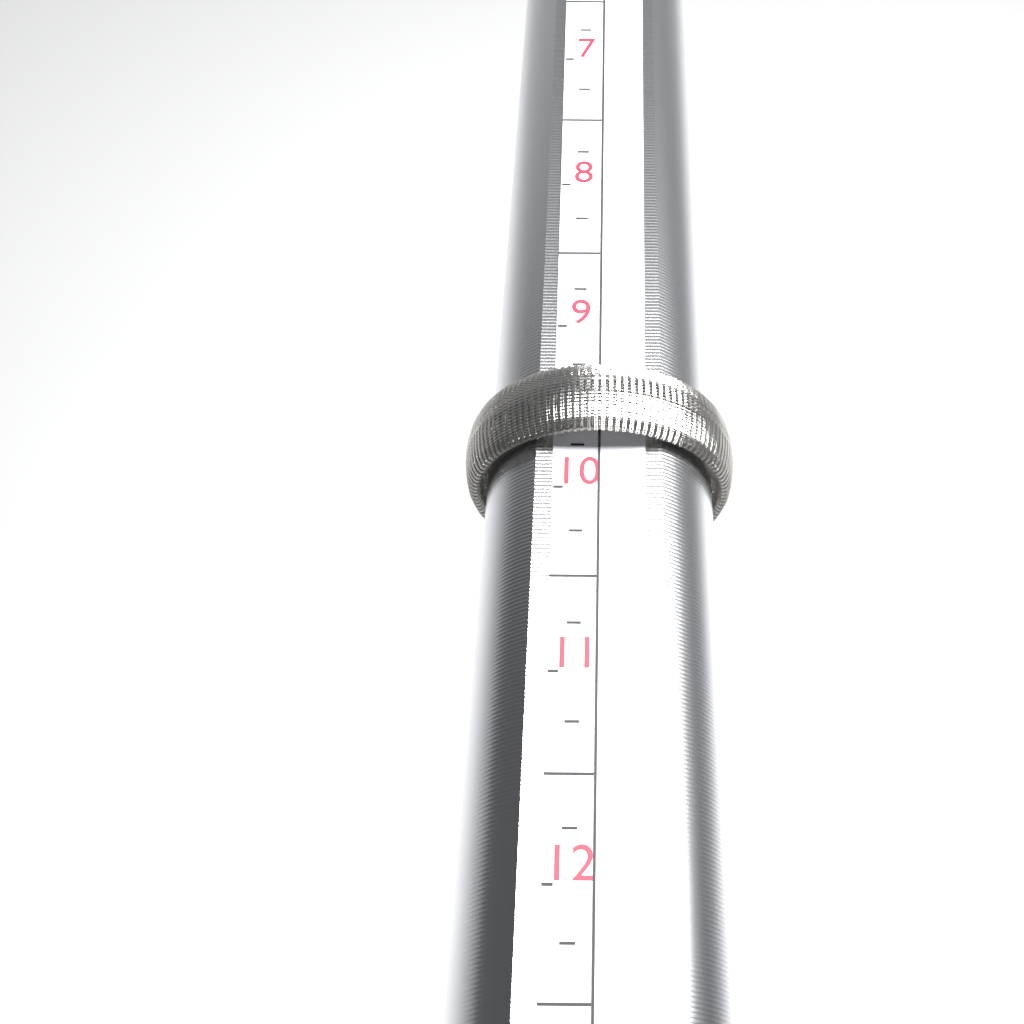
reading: 9.75 (no unit)
